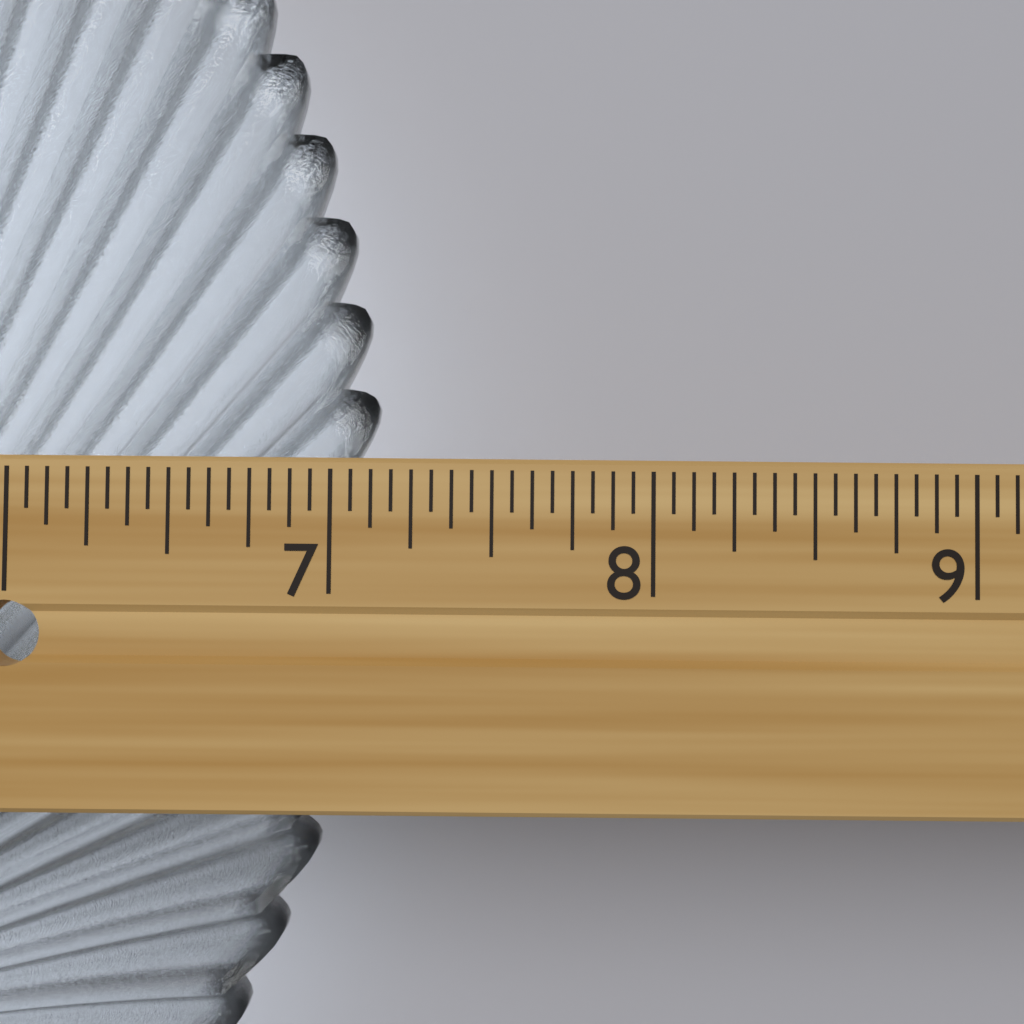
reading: 7.1250 in
